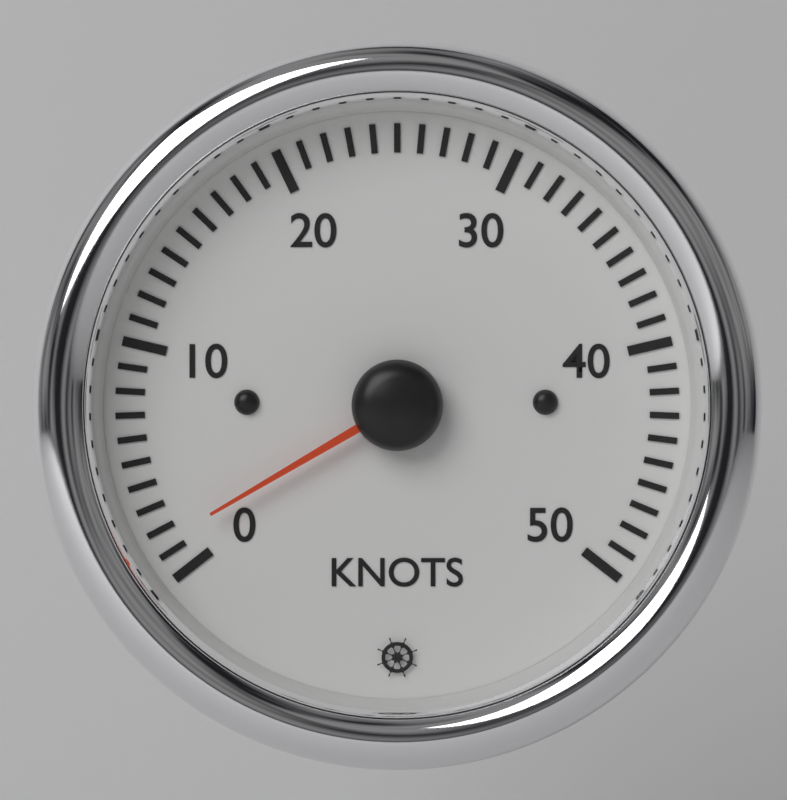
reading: 1.5 knots
